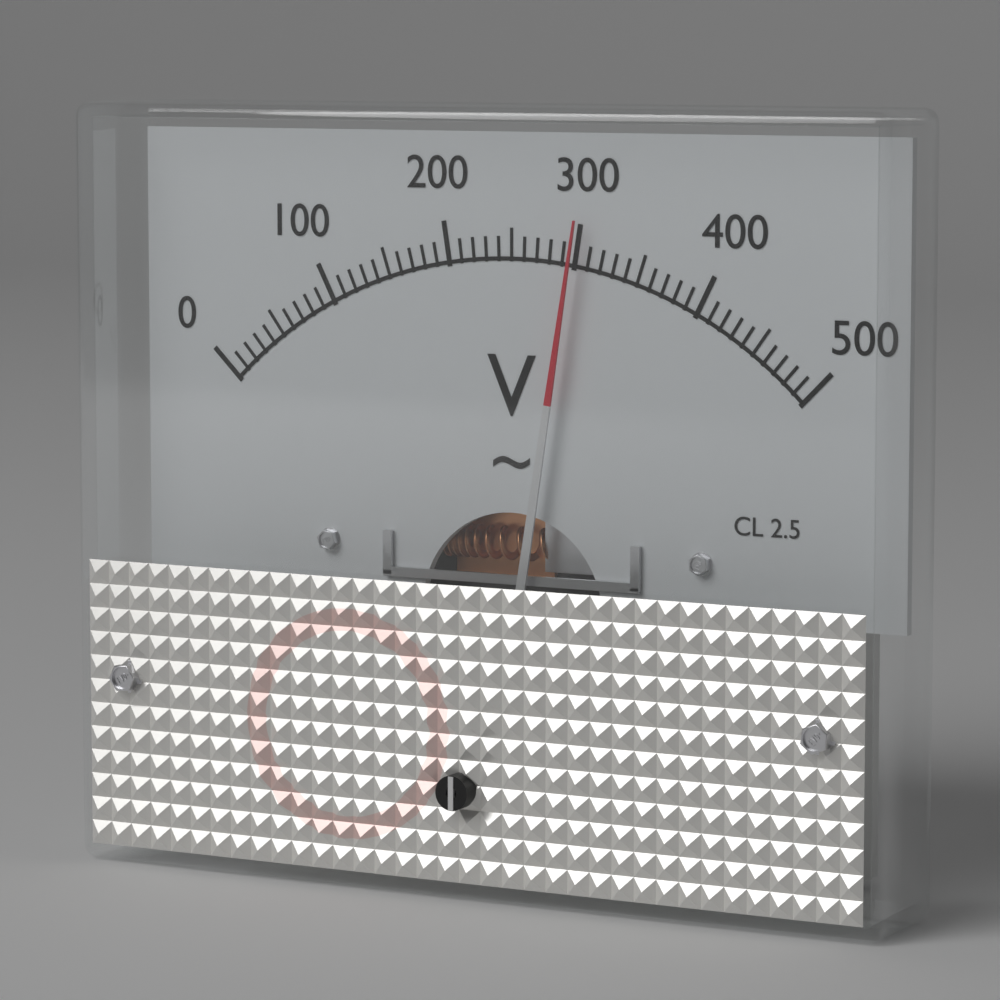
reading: 300 V
